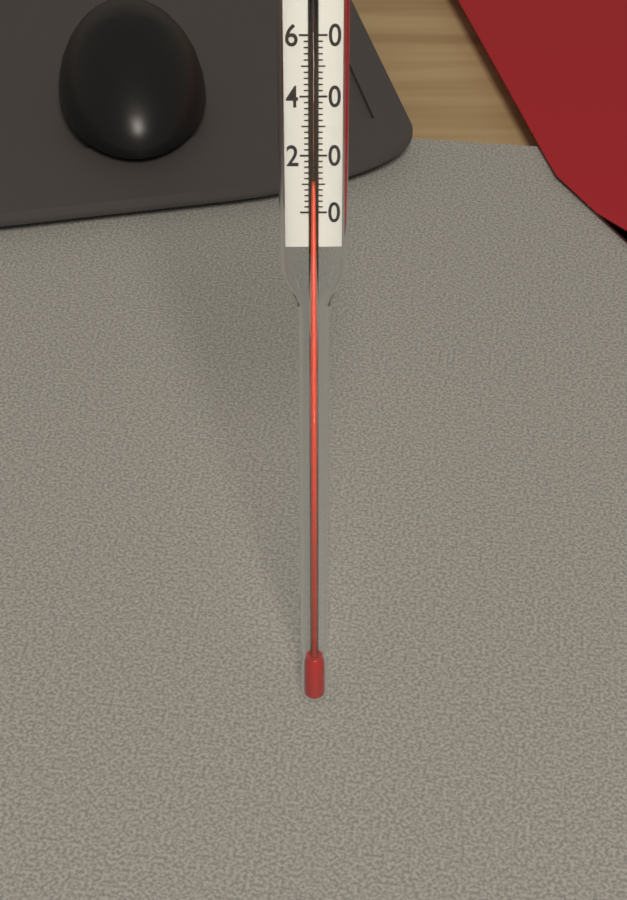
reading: 10 (no unit)
